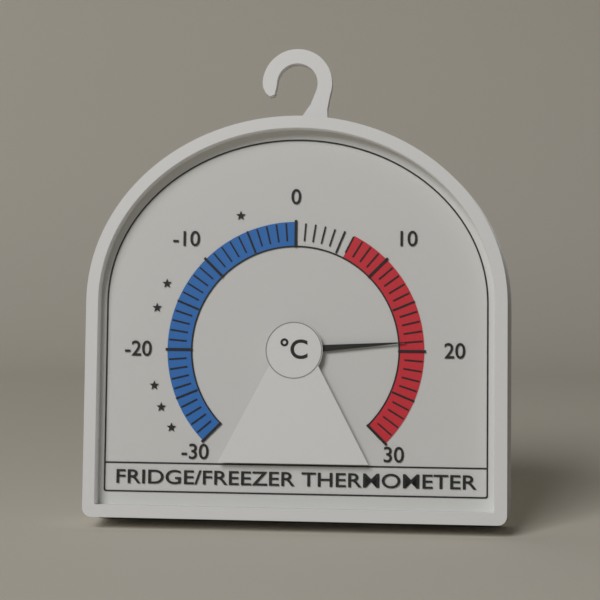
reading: 19 °C
